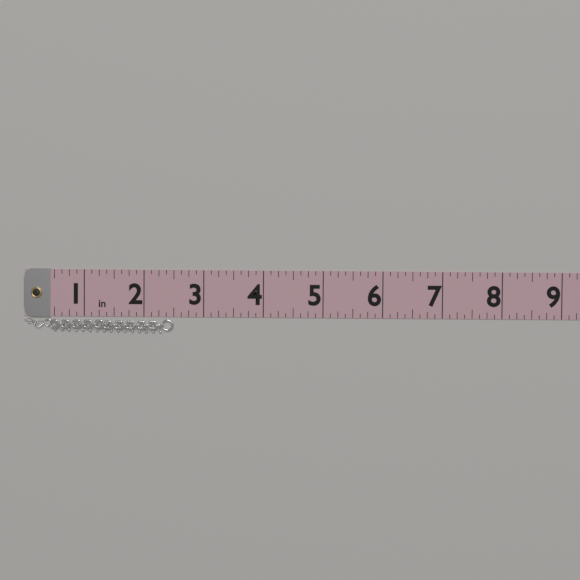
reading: 2.500 in
